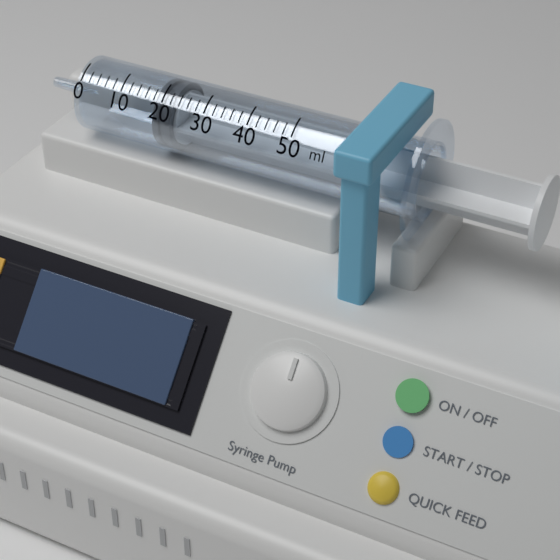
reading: 18 ml
